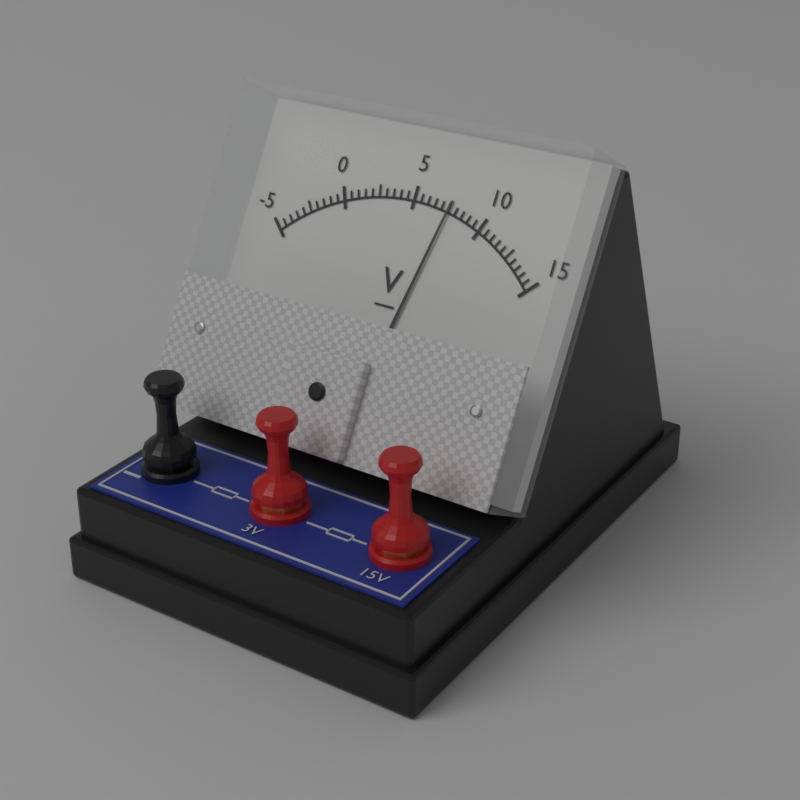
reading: 7.5 V
